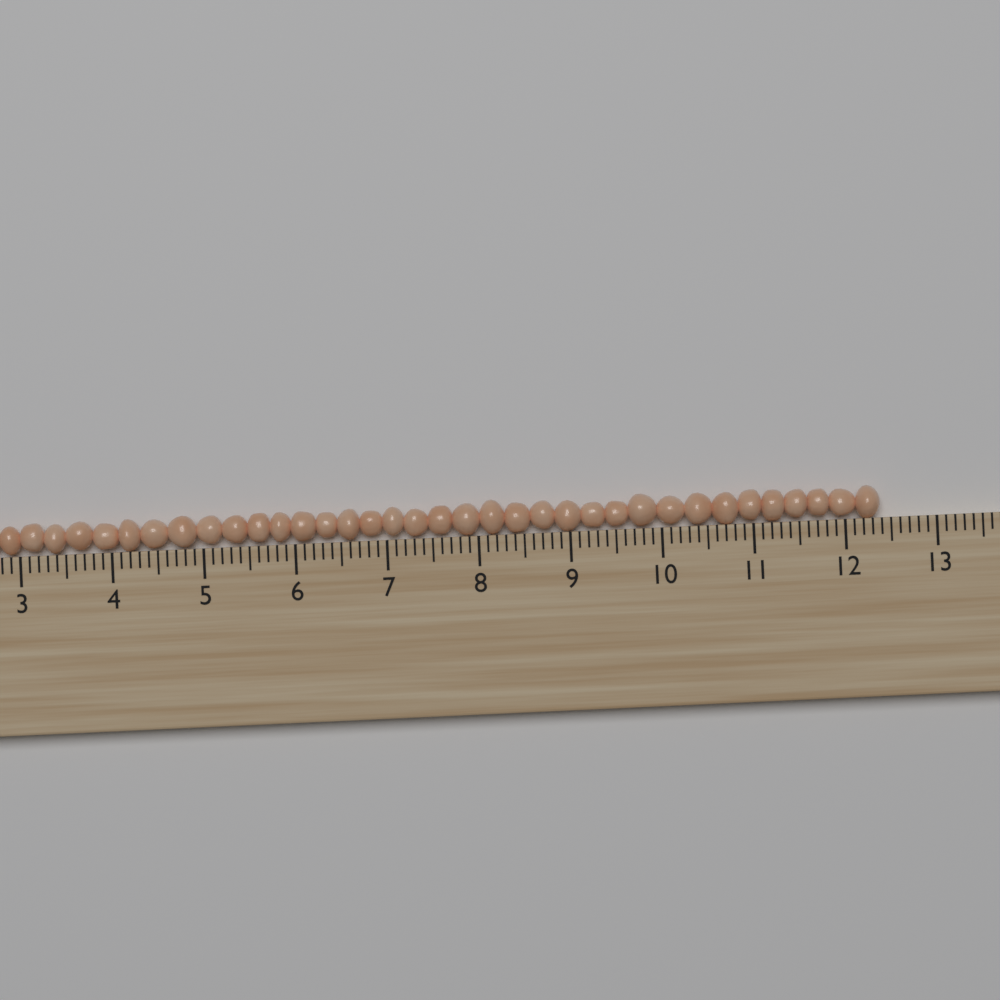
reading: 12.4 (no unit)
